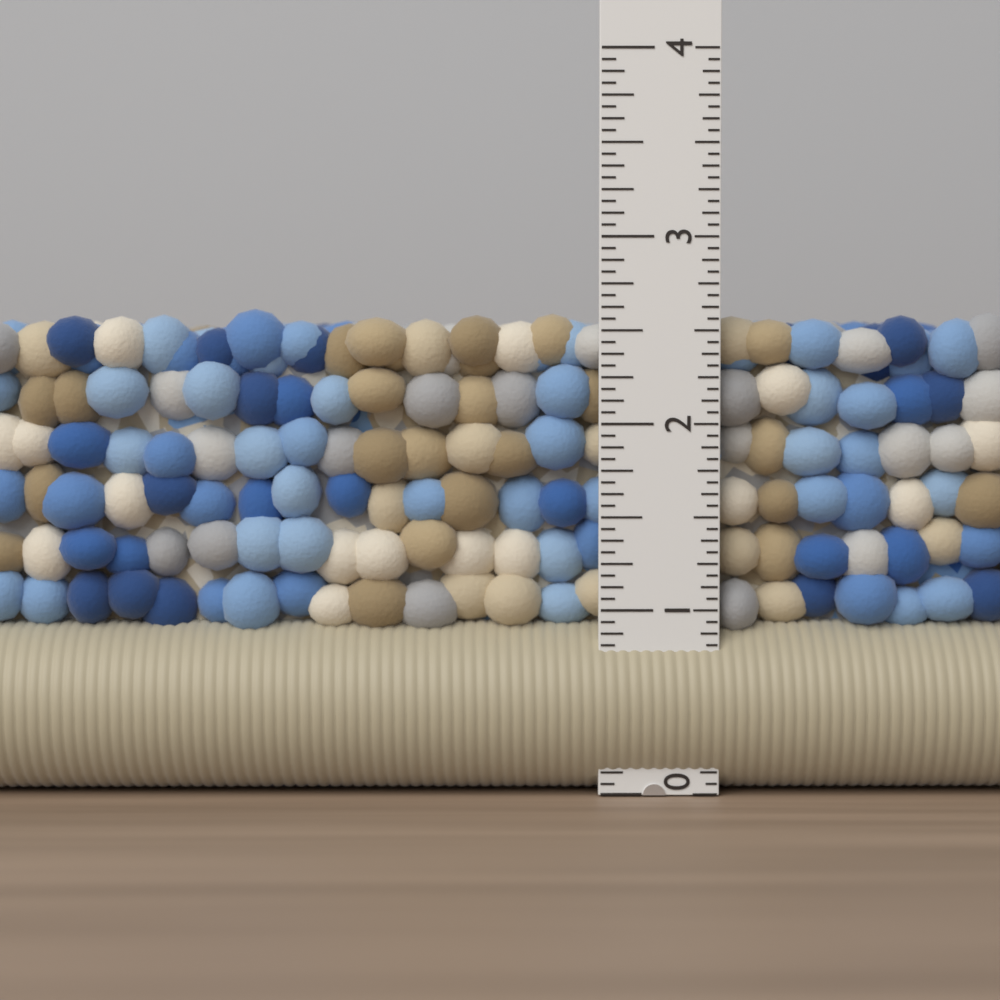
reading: 2.6250 in
